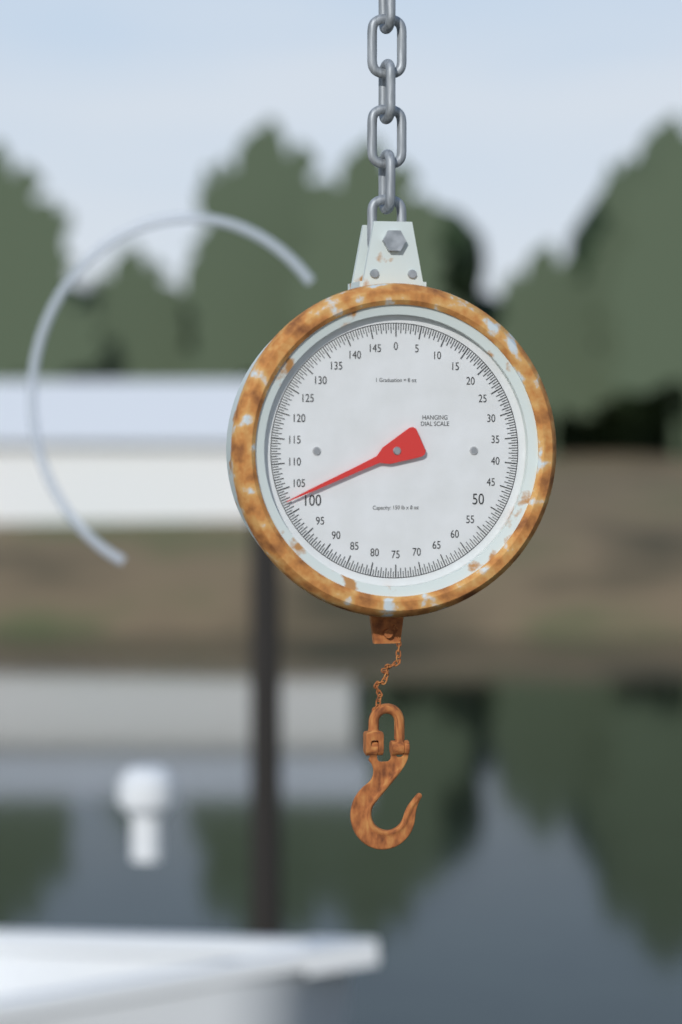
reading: 102.5 lb
